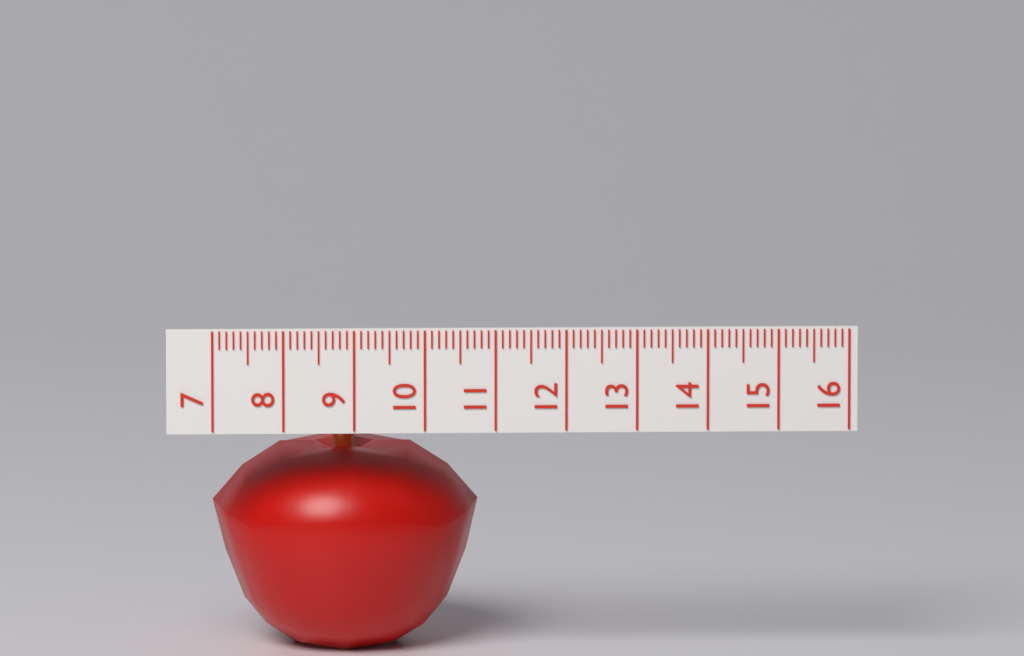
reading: 10.8 (no unit)
